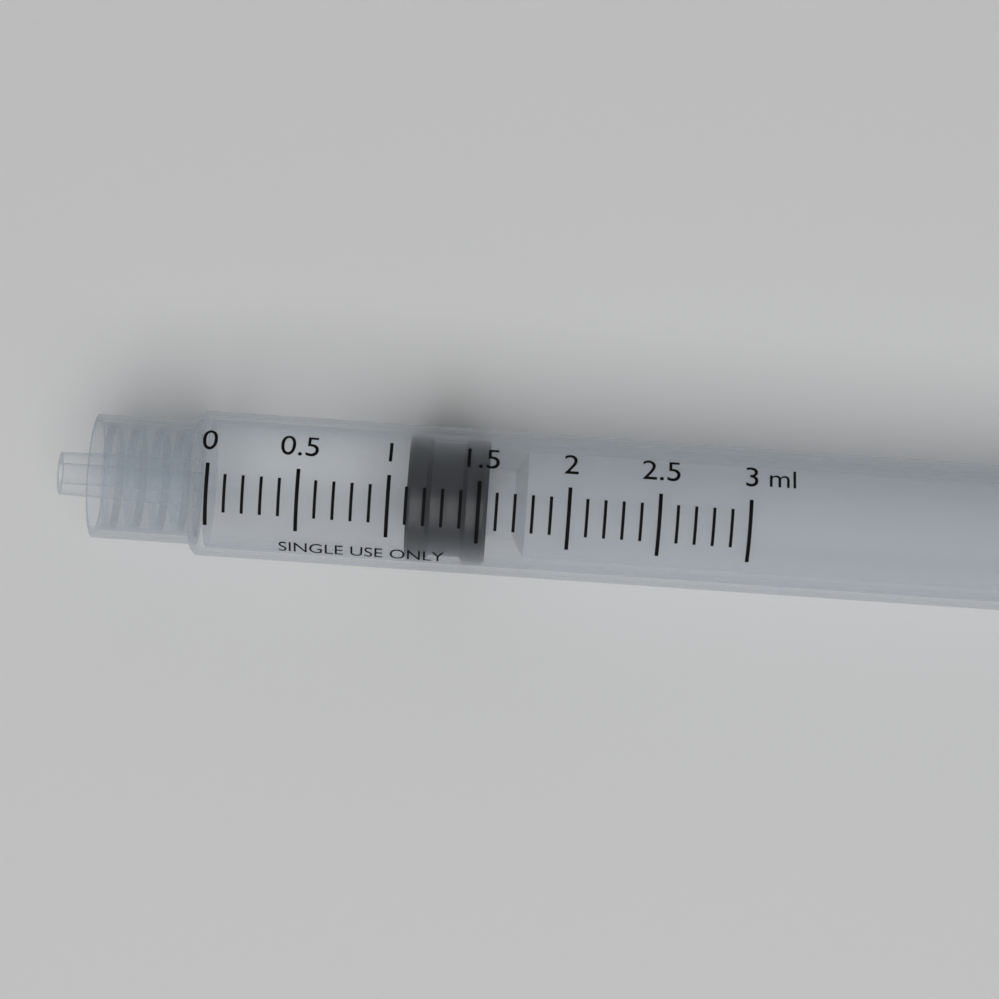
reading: 1.1 ml
